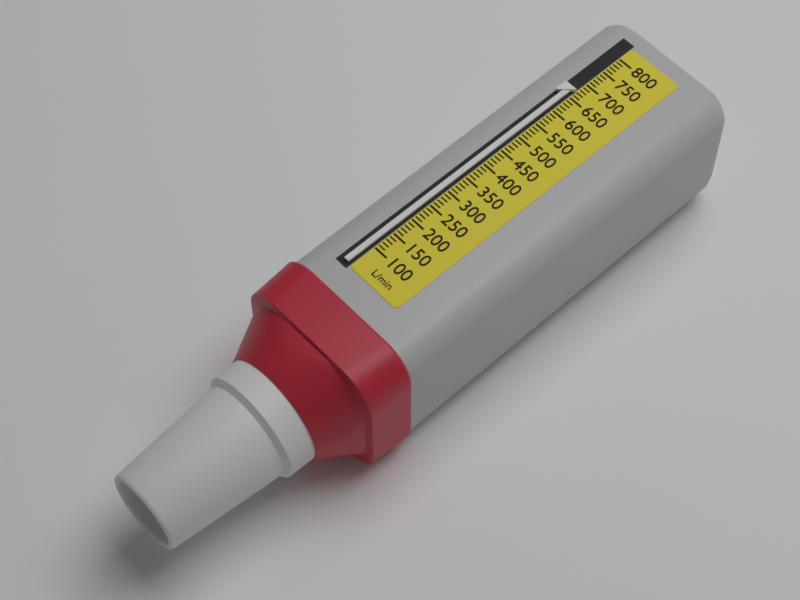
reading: 670 L/min
